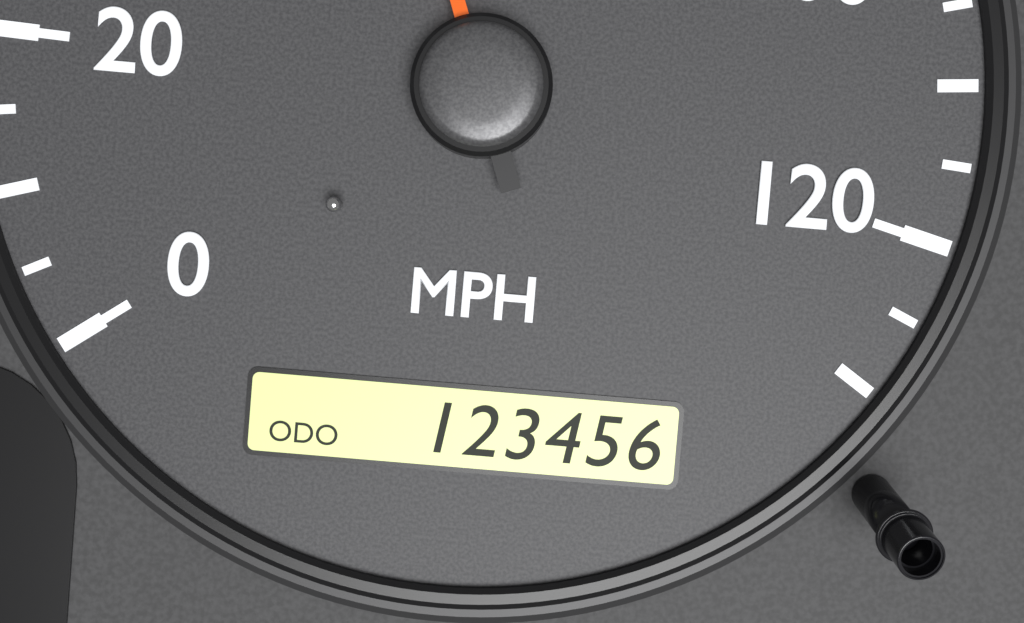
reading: 55 MPH
